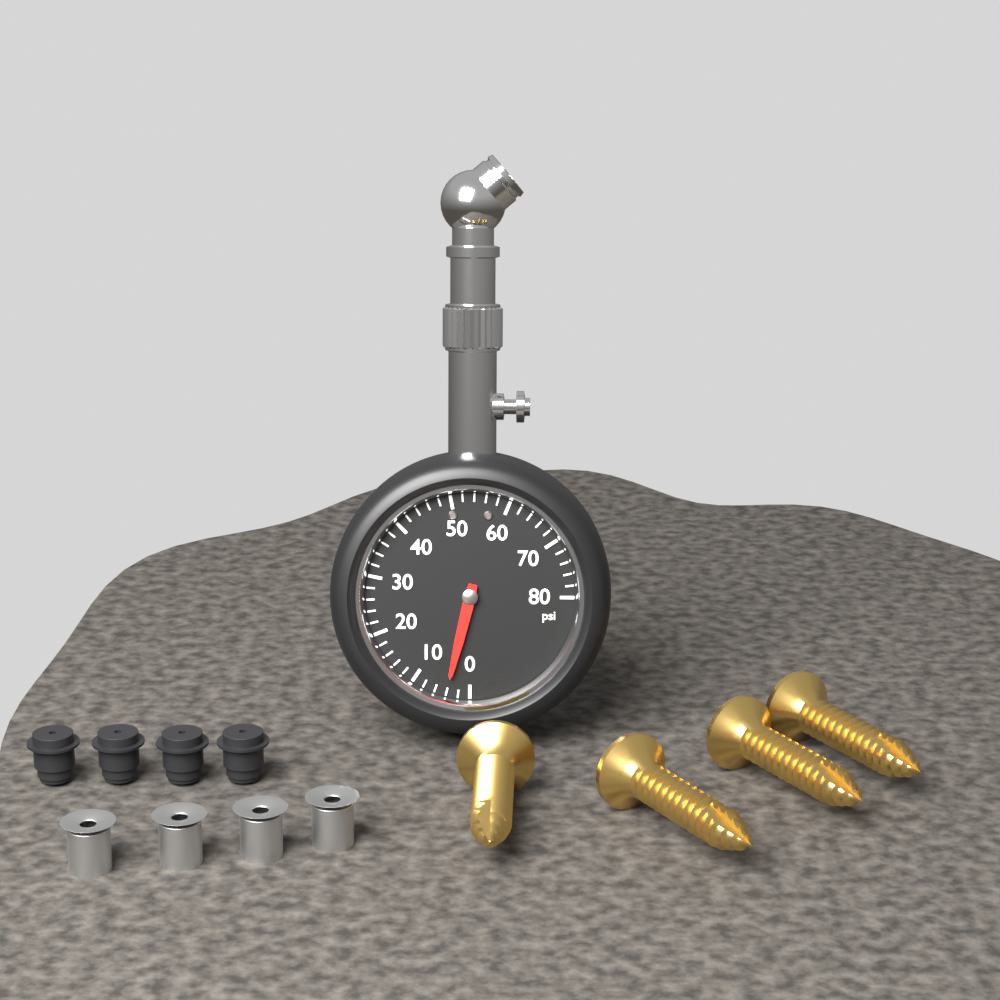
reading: 4 psi
